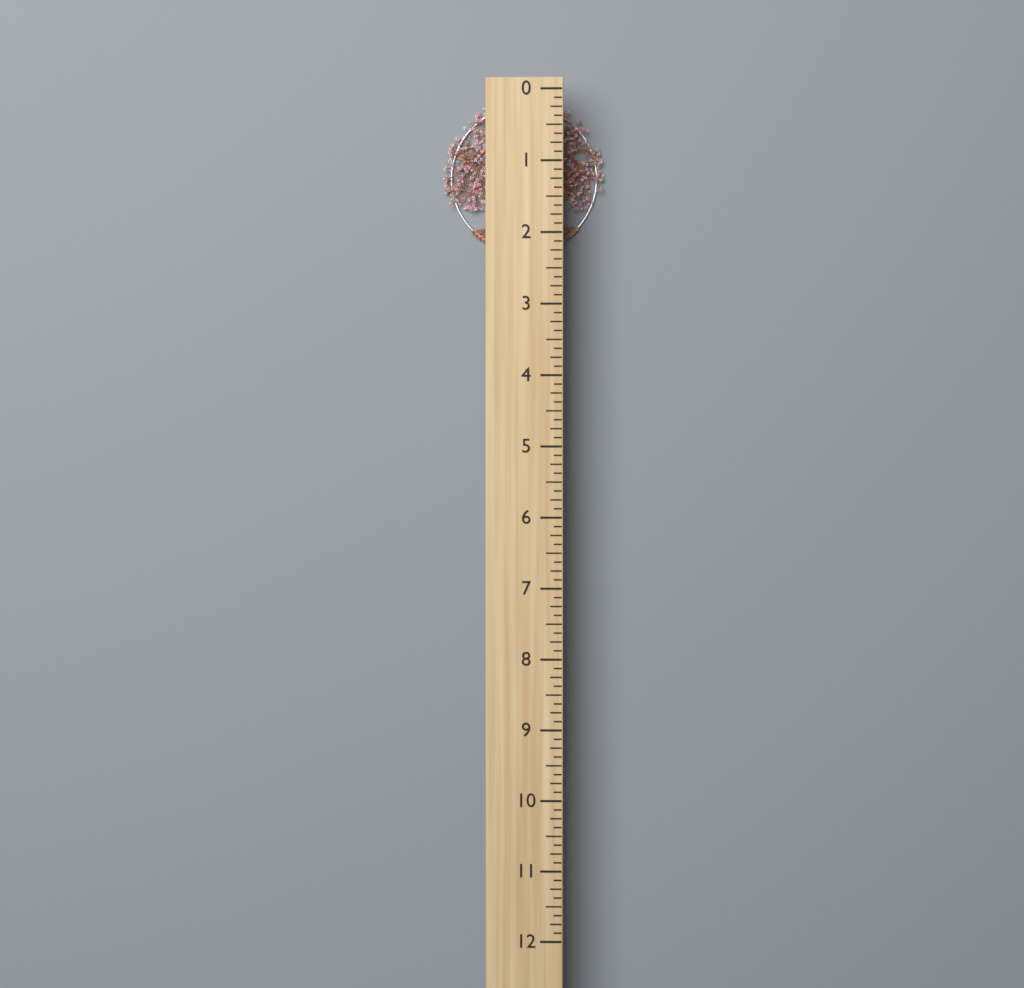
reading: 2.250 (no unit)
